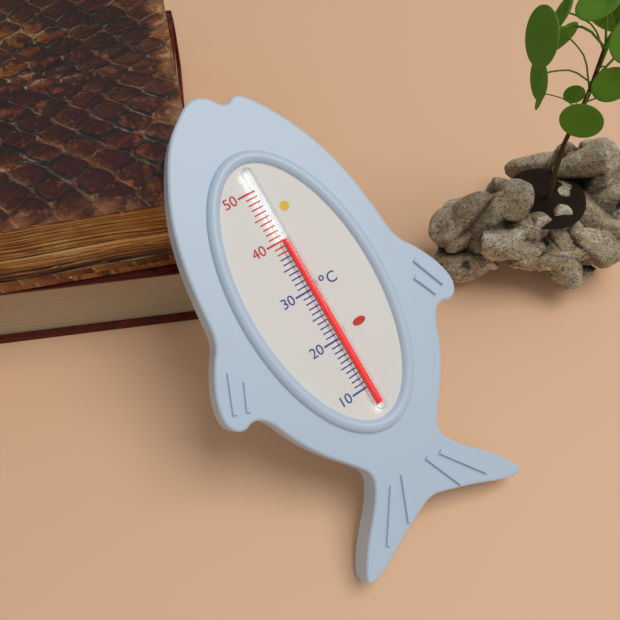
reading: 40 °C
